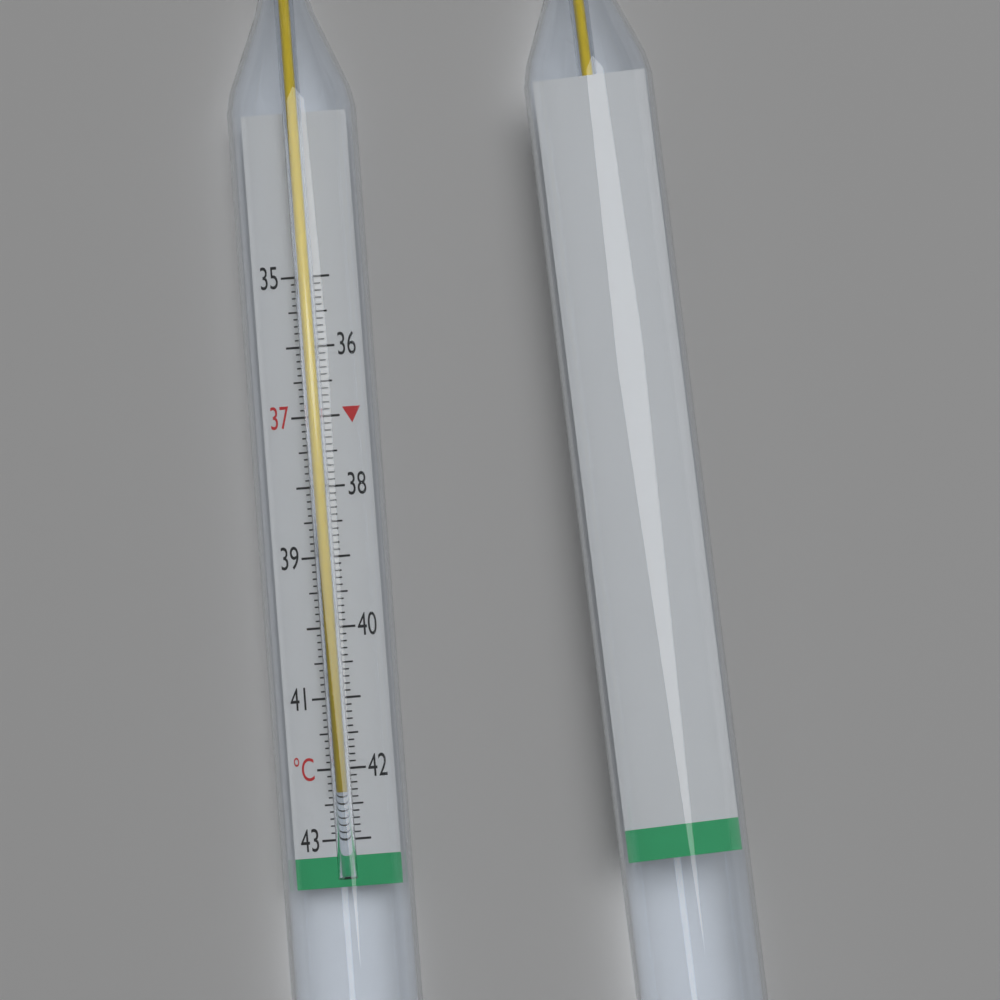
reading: 42.3 °C
